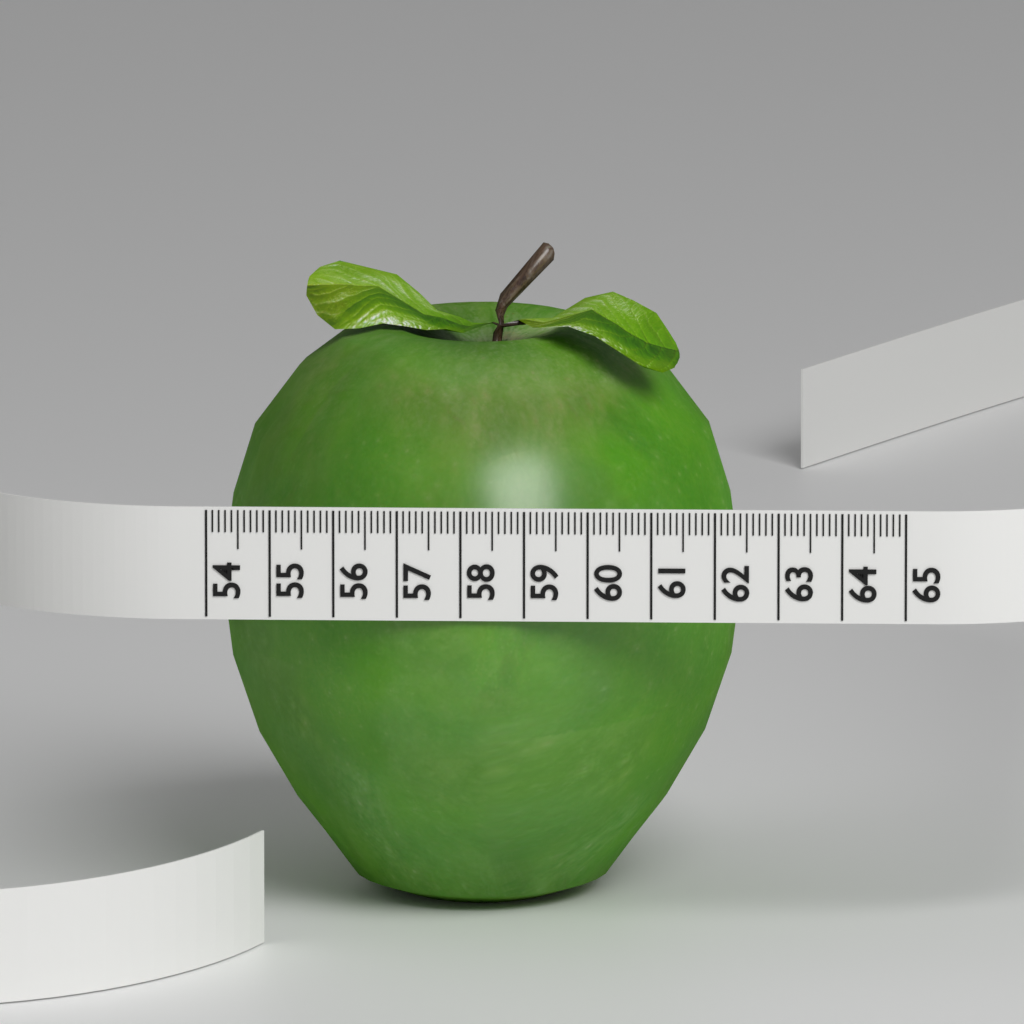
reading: 62.3 (no unit)
